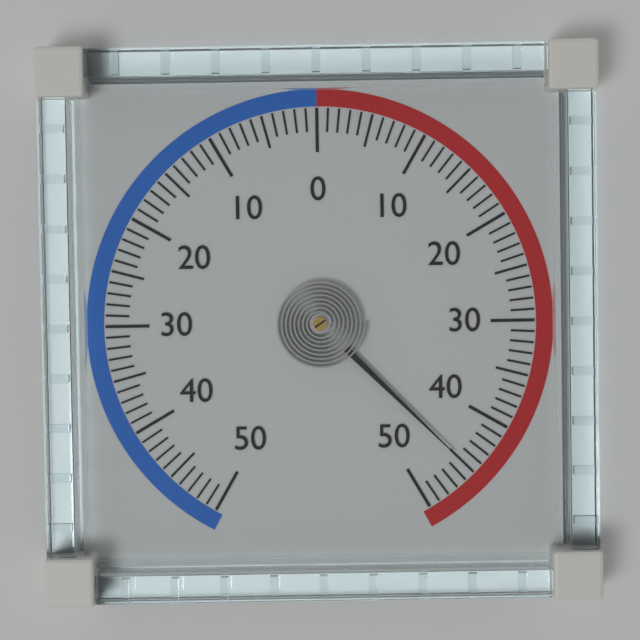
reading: 45 (no unit)
